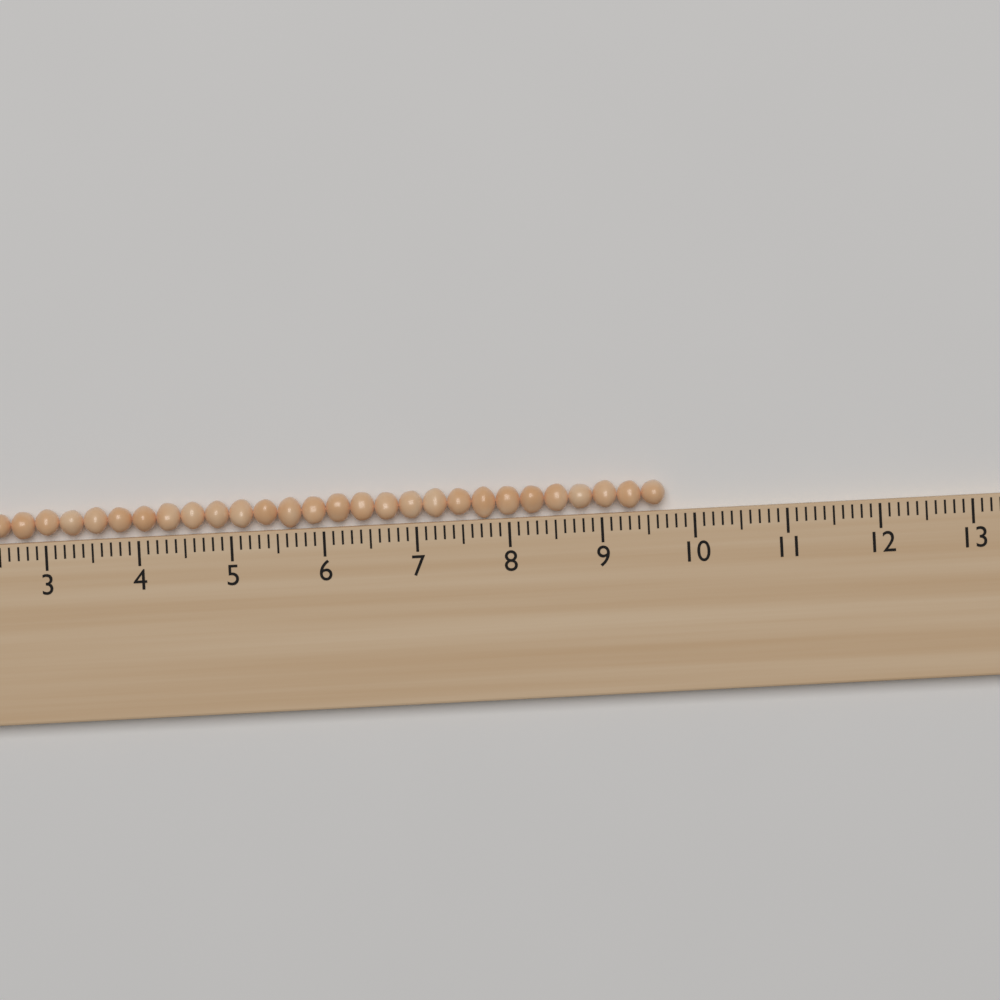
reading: 9.7 (no unit)
